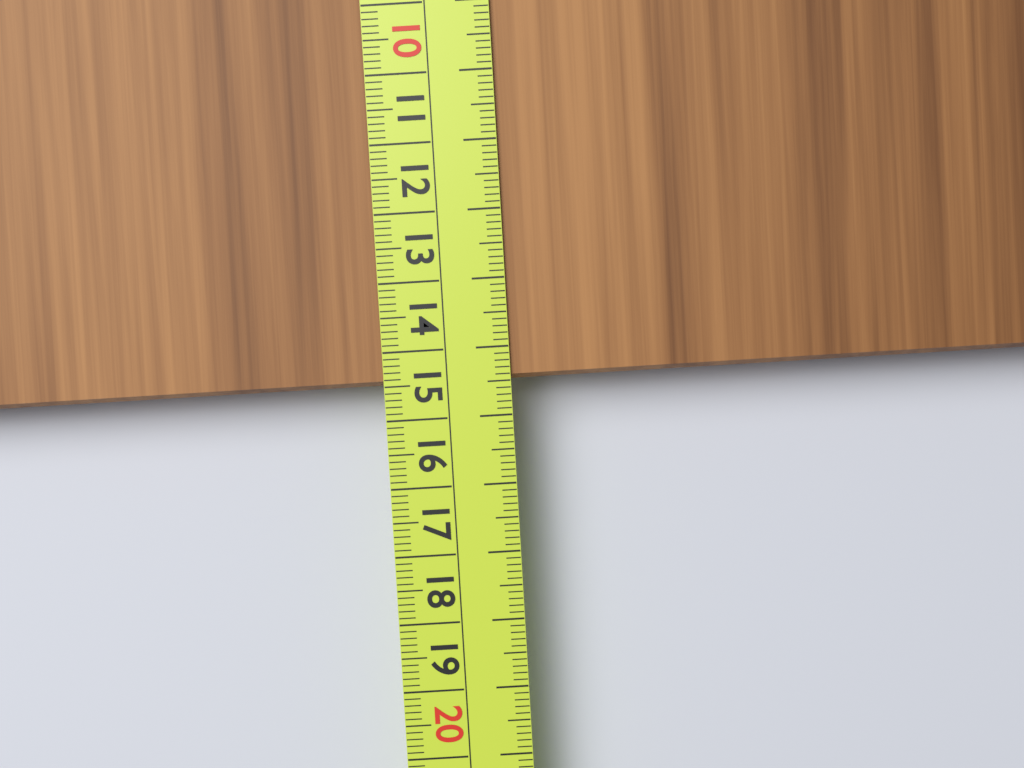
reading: 14.5 cm
